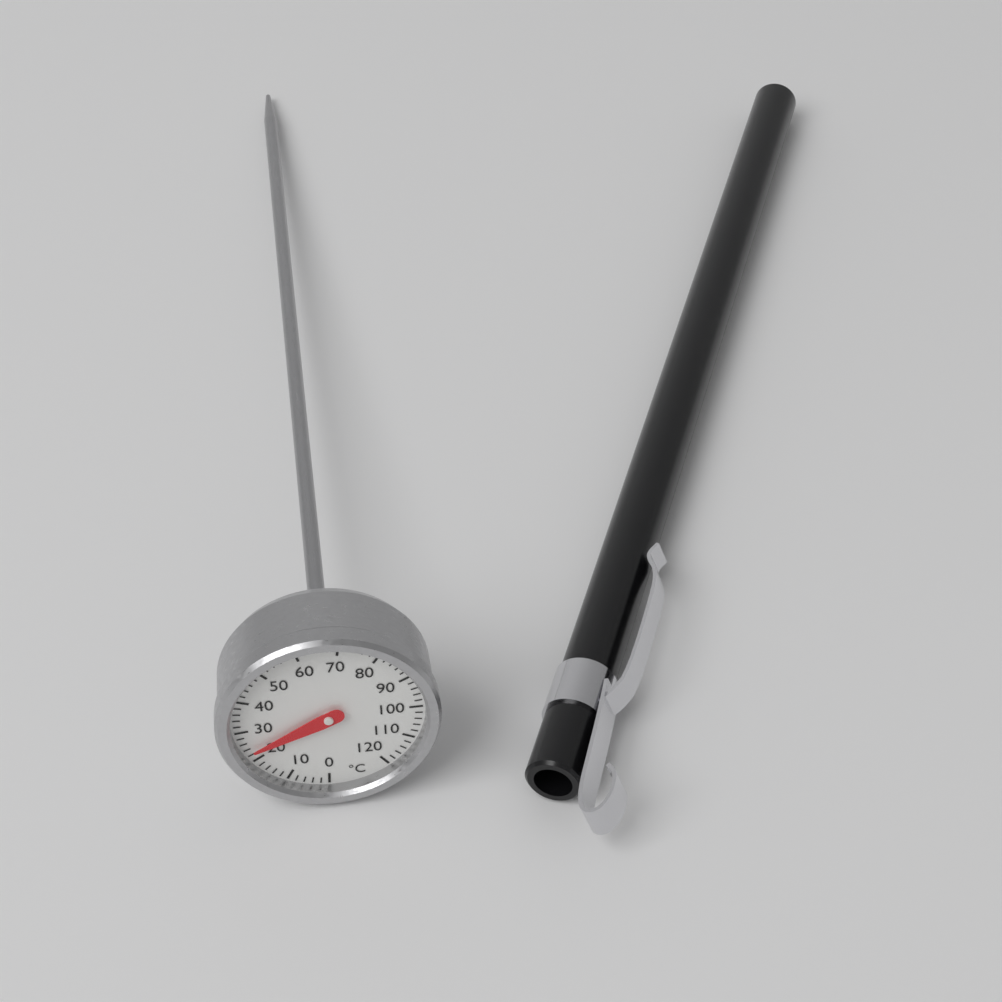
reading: 23 °C
